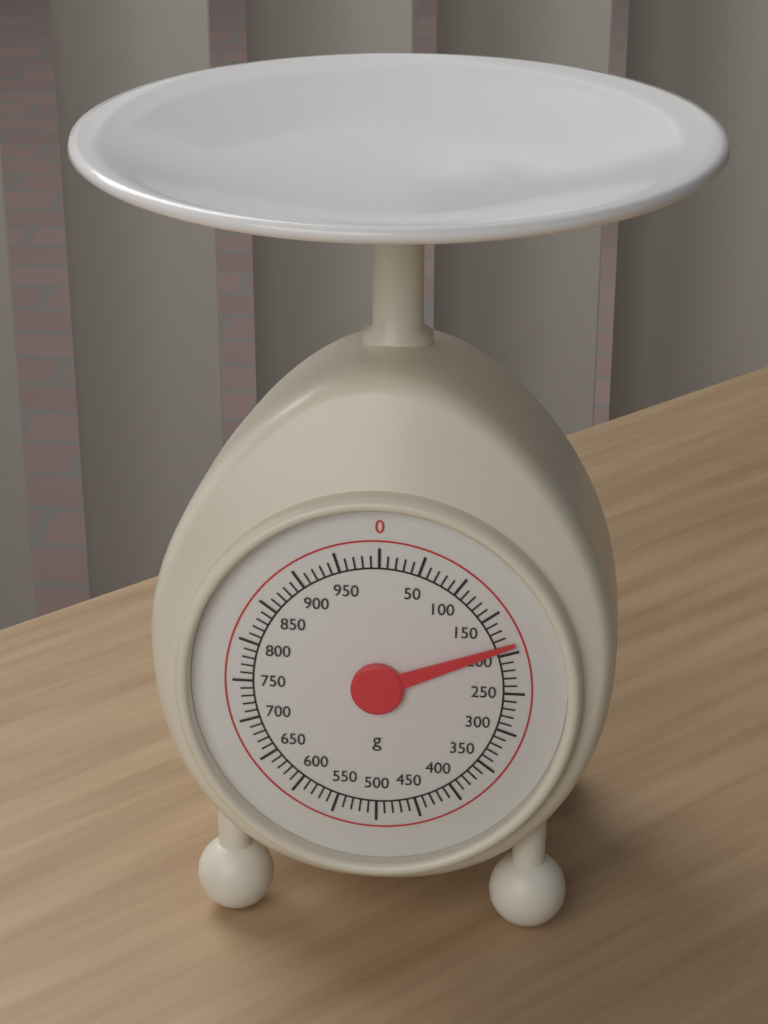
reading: 190 g
